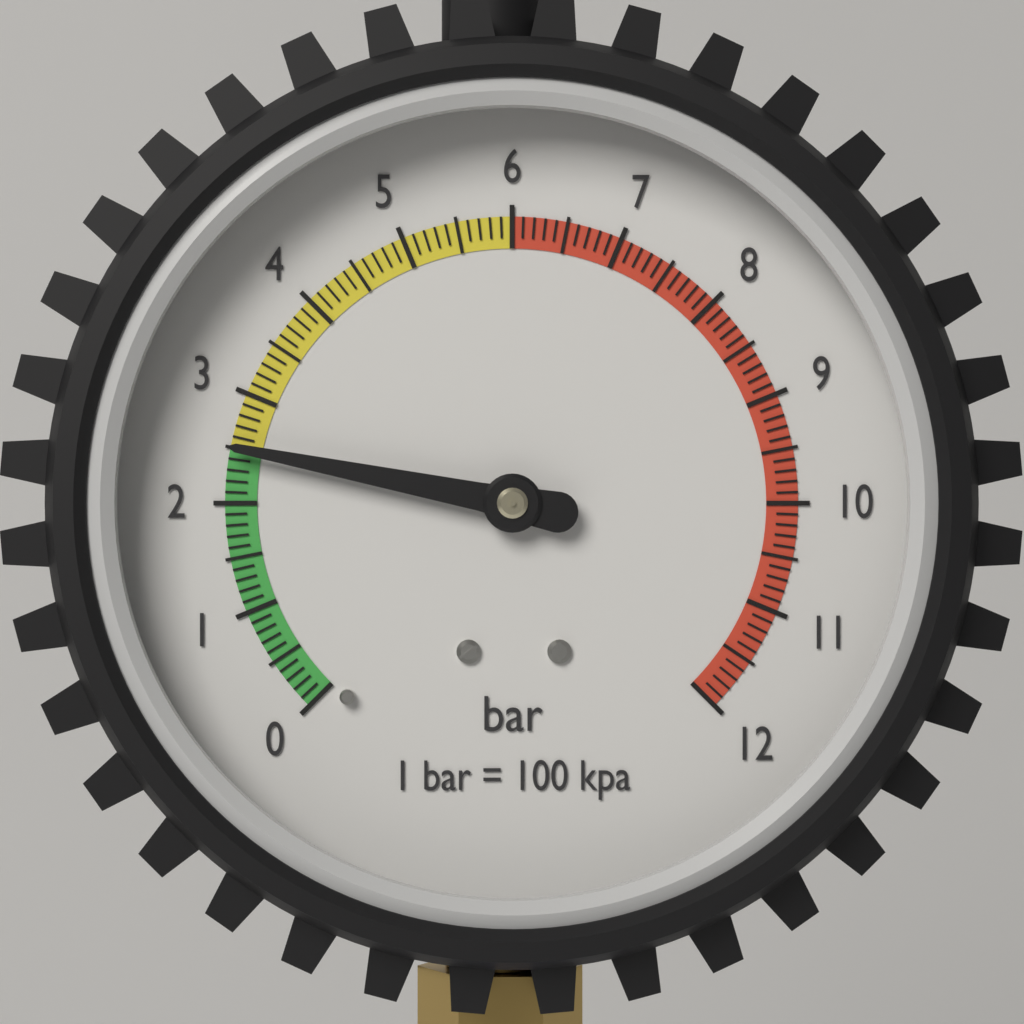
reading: 2.5 bar
